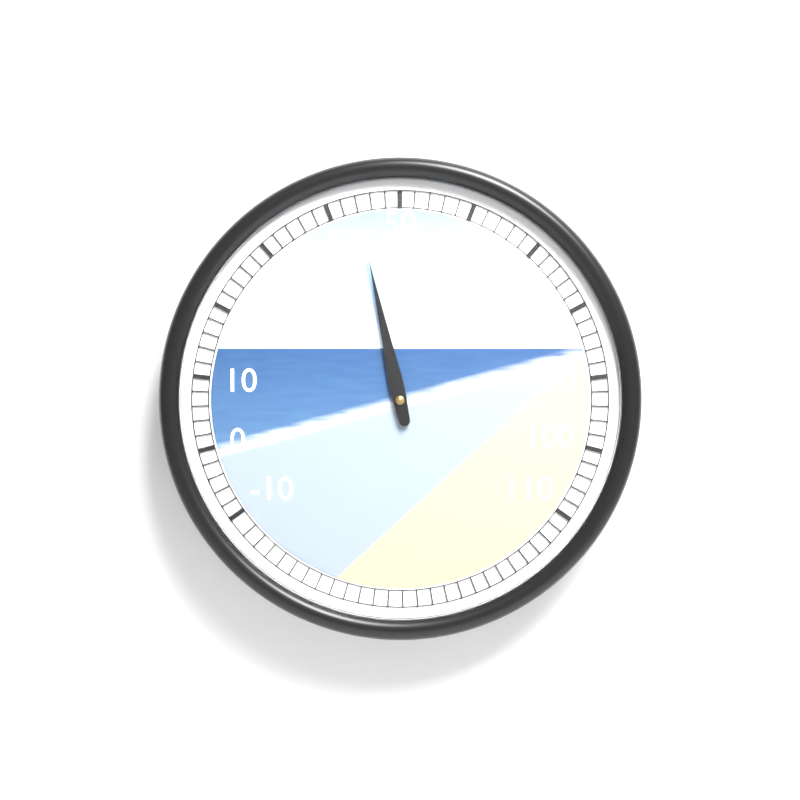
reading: 44 (no unit)
